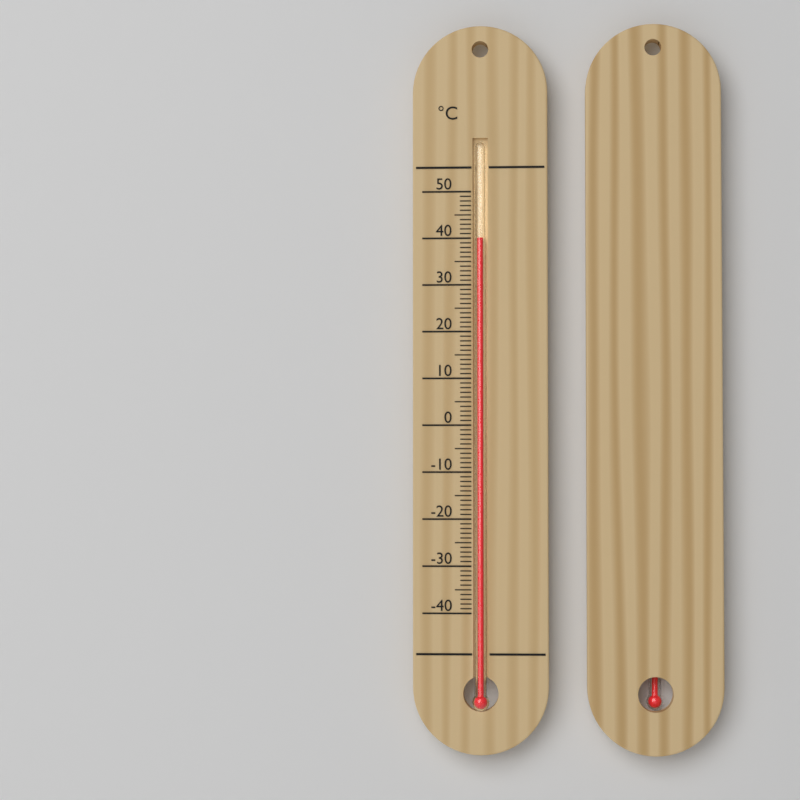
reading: 40 °C
